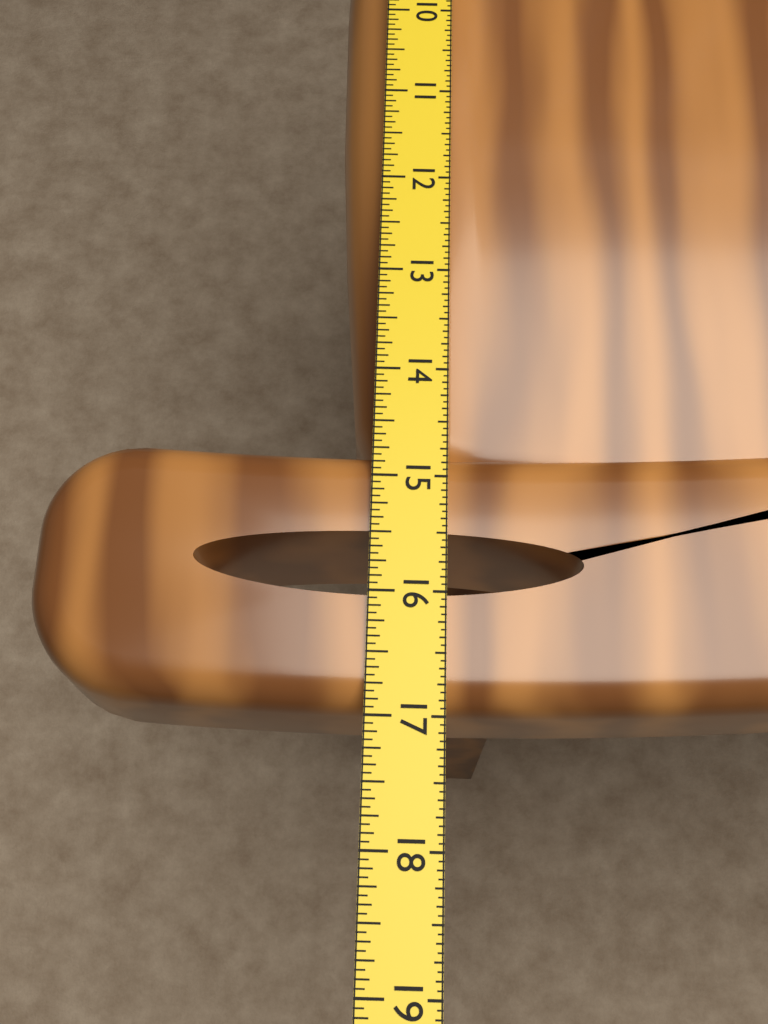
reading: 16.9375 in
